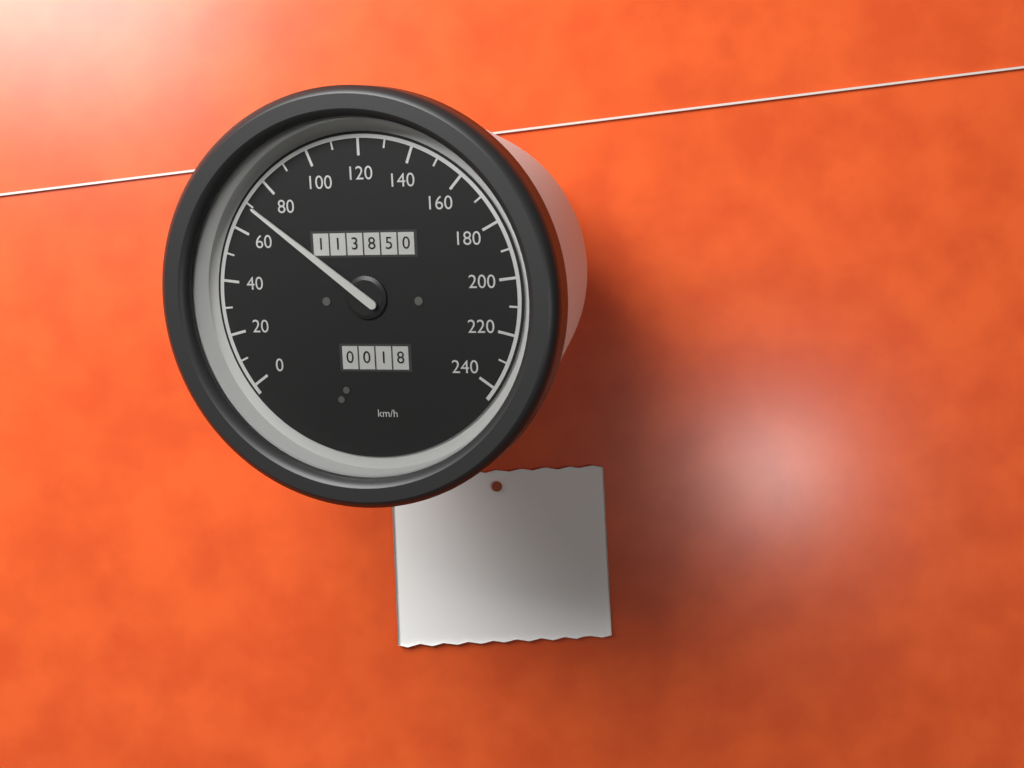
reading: 70 km/h
